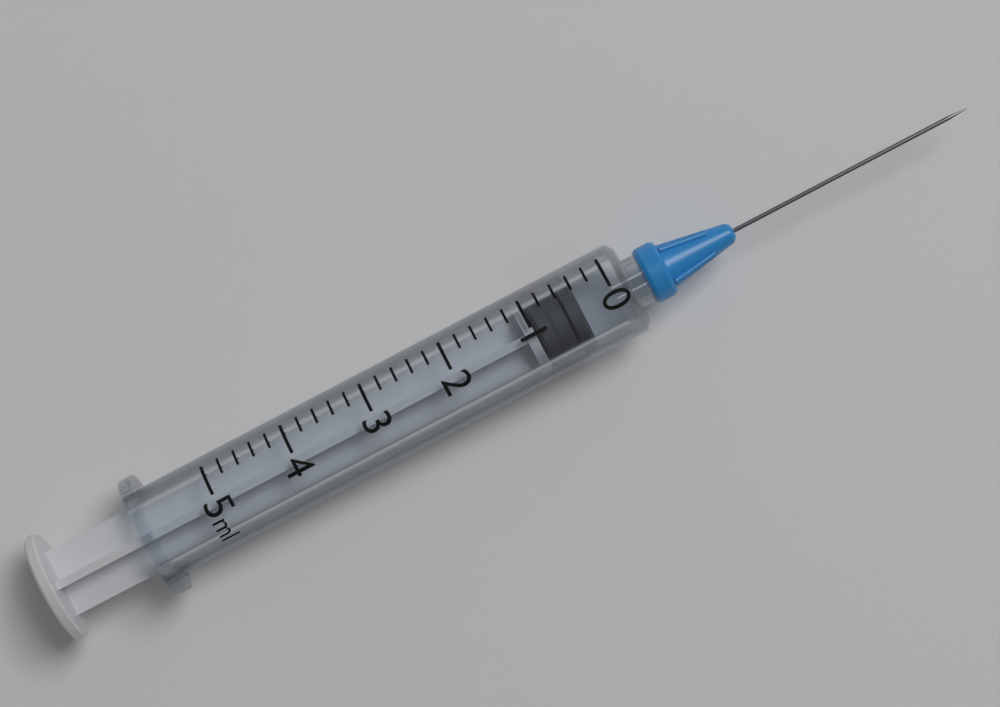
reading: 0.4 ml
